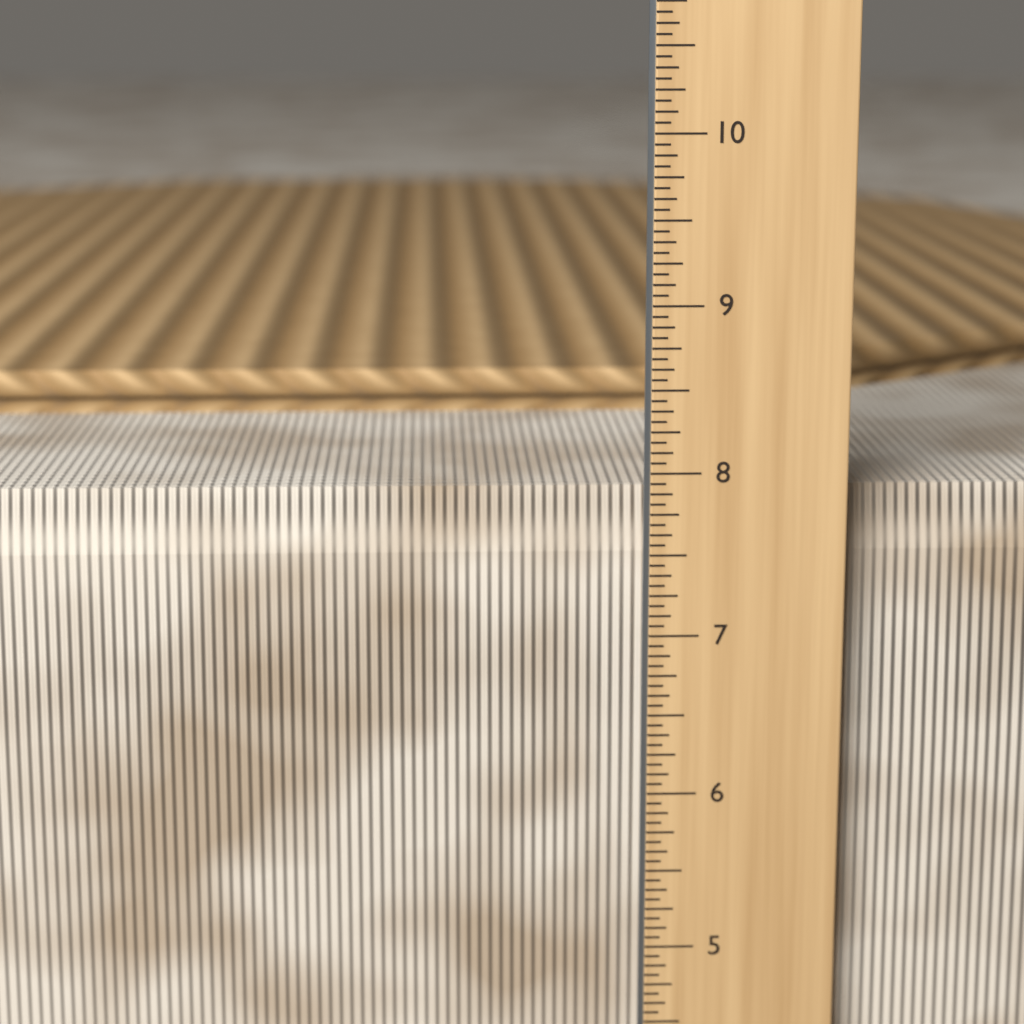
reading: 7.8750 in
